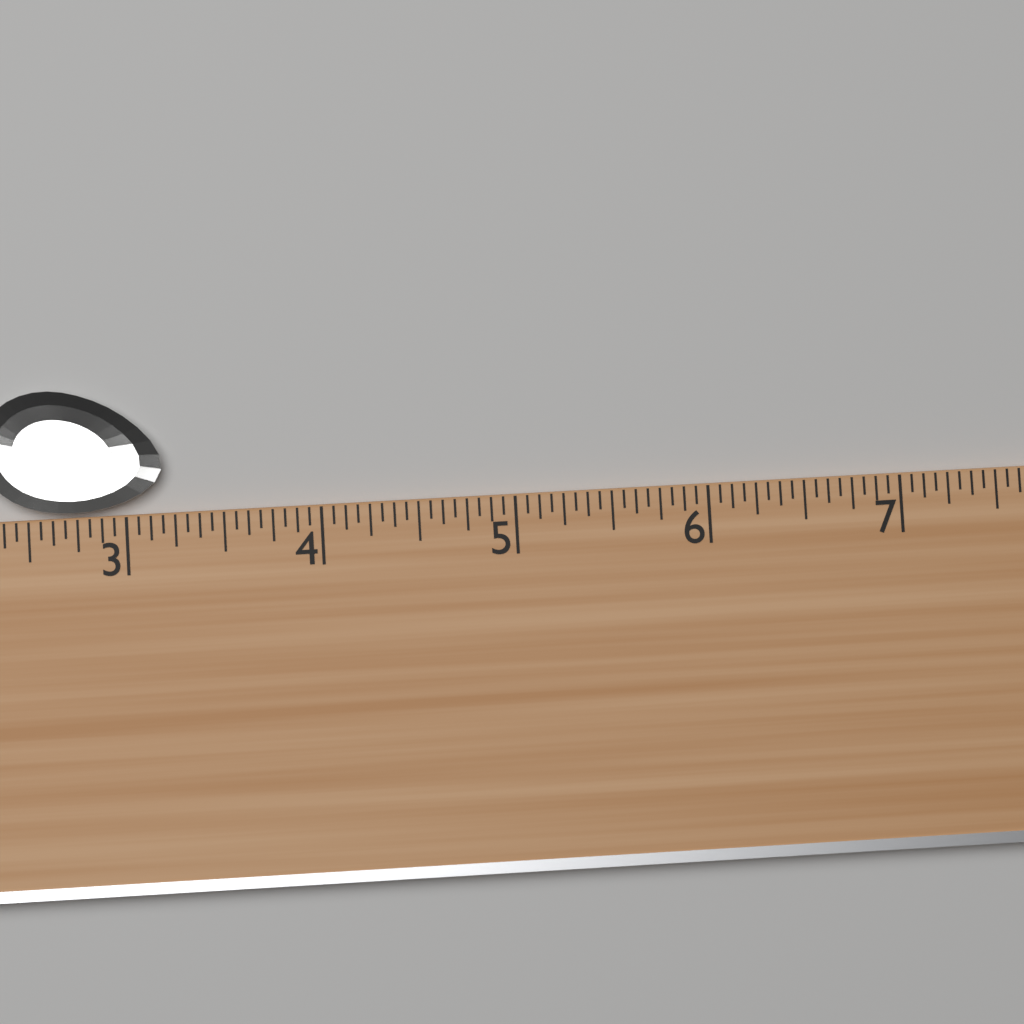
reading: 3.1875 (no unit)
